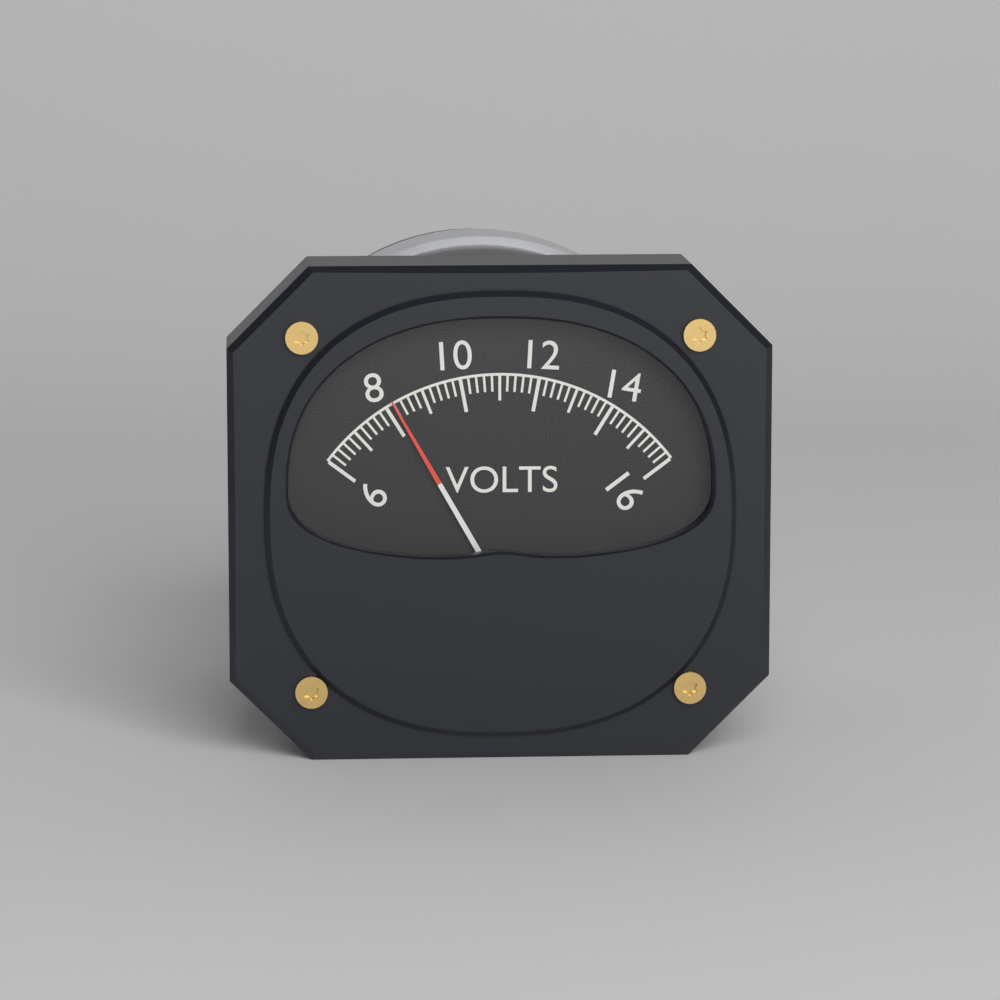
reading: 8.2 V
